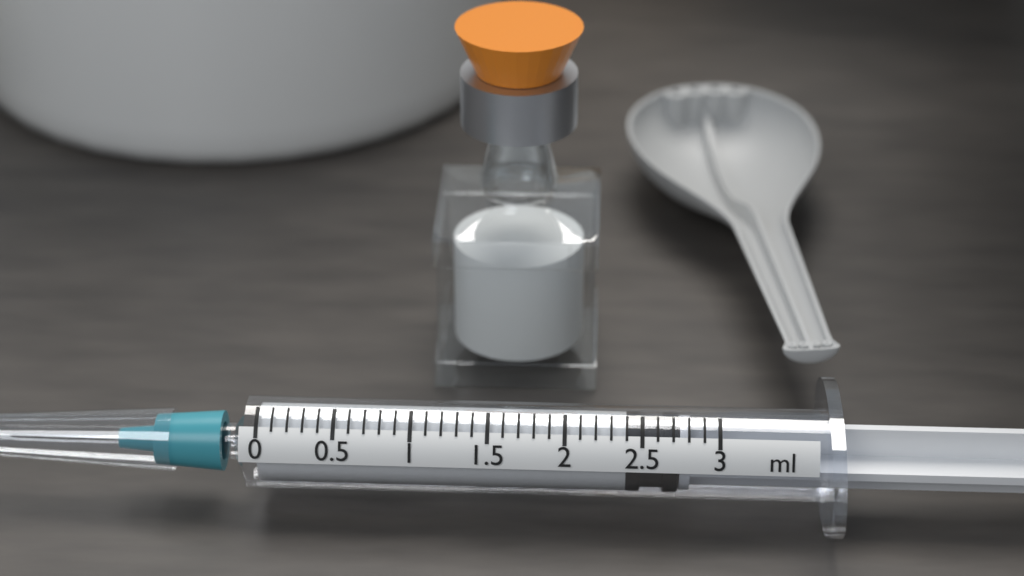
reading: 2.4 ml
